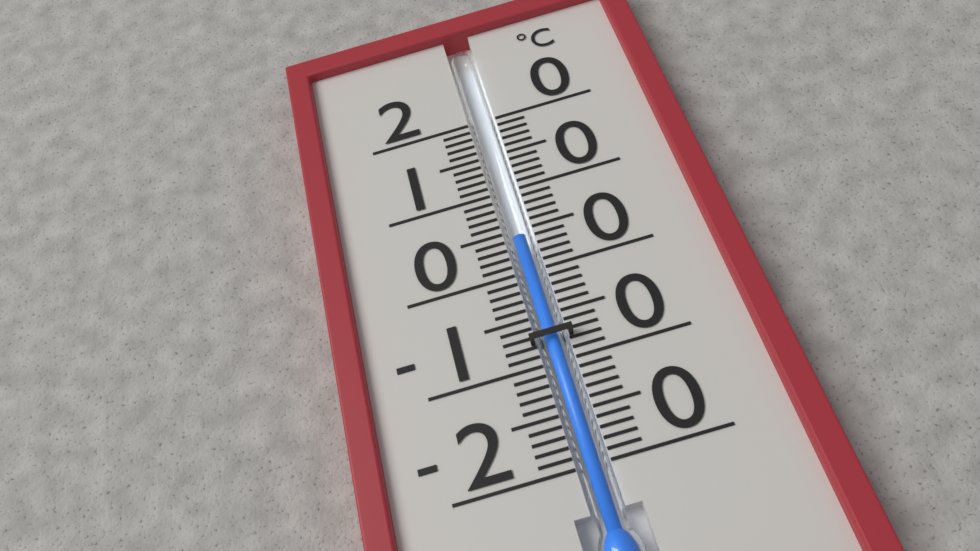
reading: 4 °C
